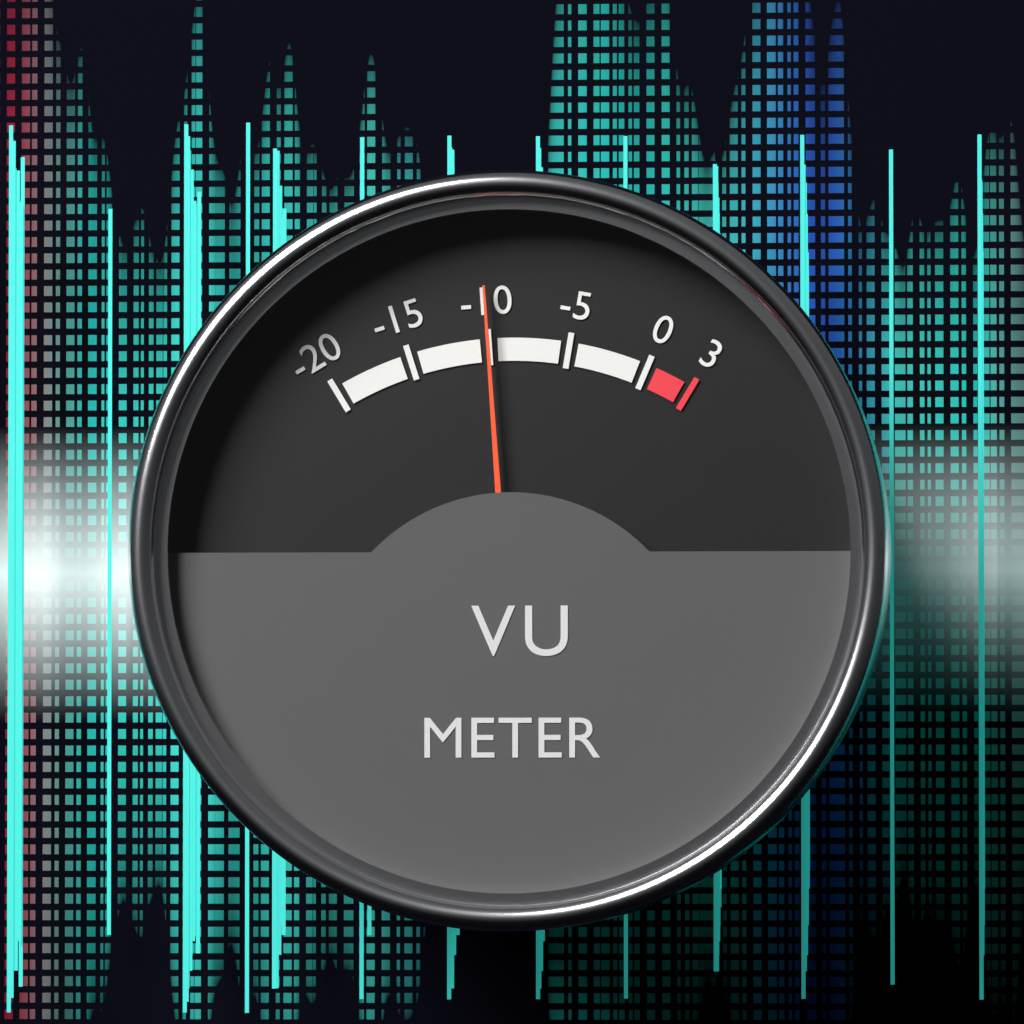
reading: -10 VU
